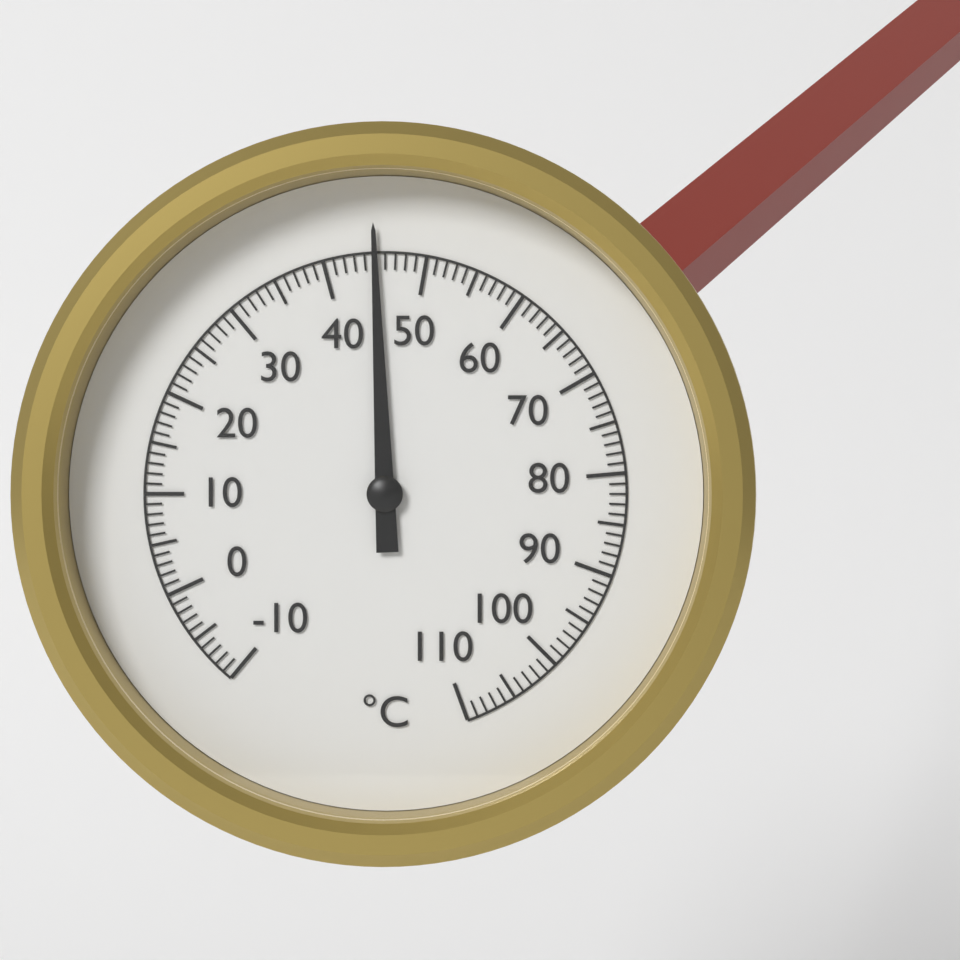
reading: 45 °C
